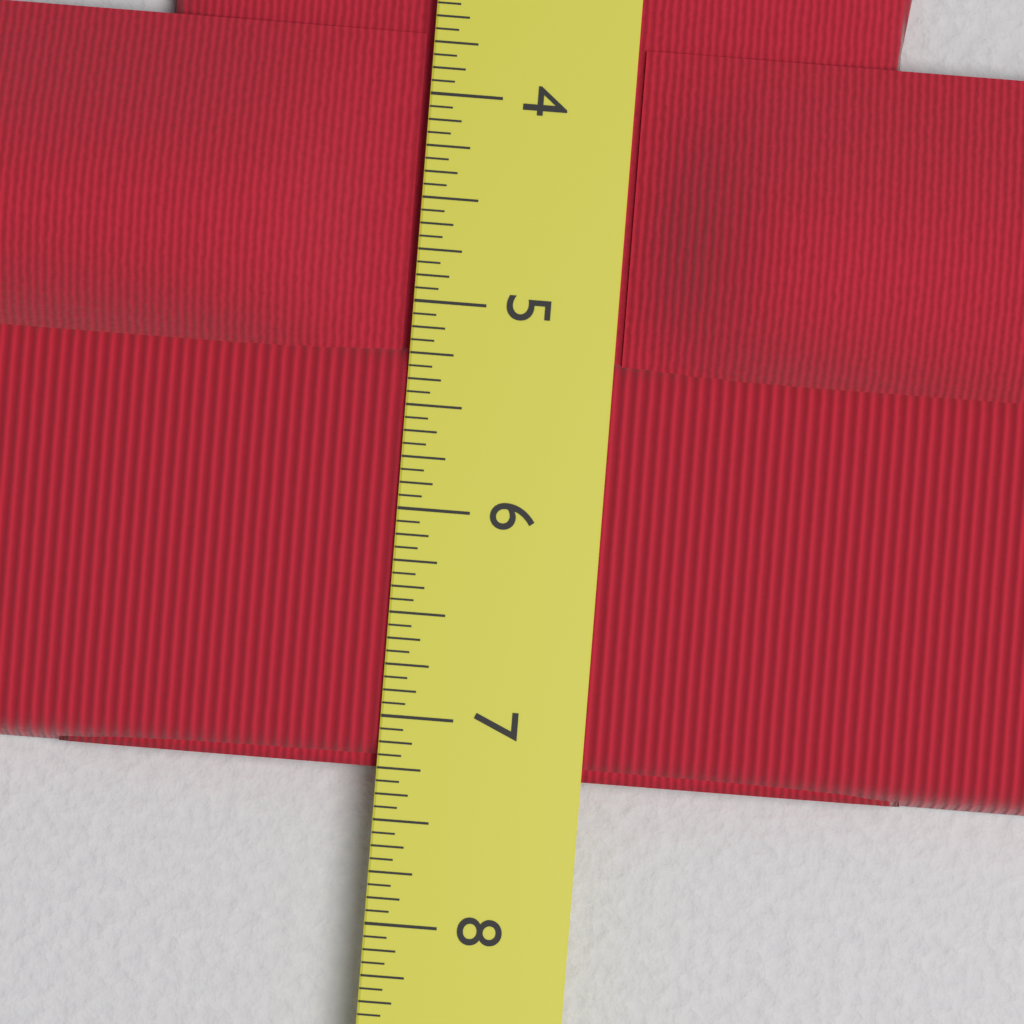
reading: 7.2500 in
